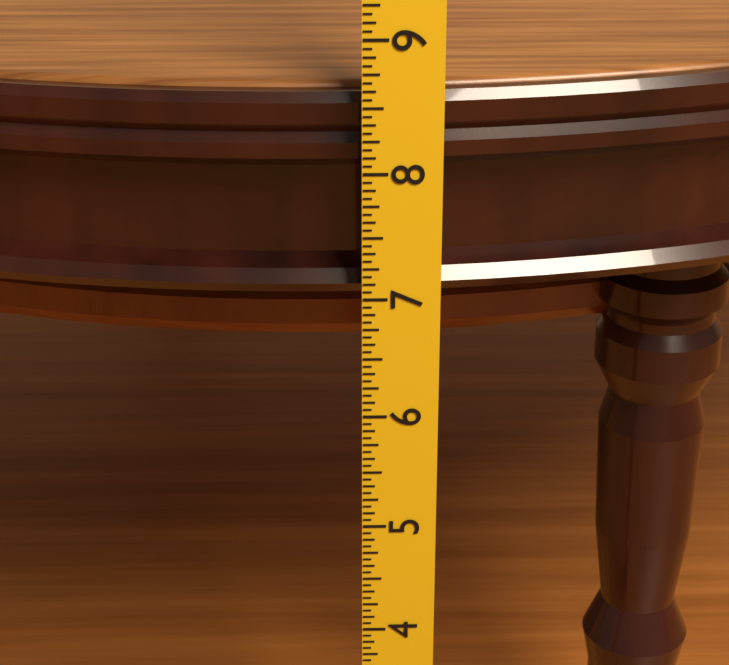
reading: 8.5625 in
